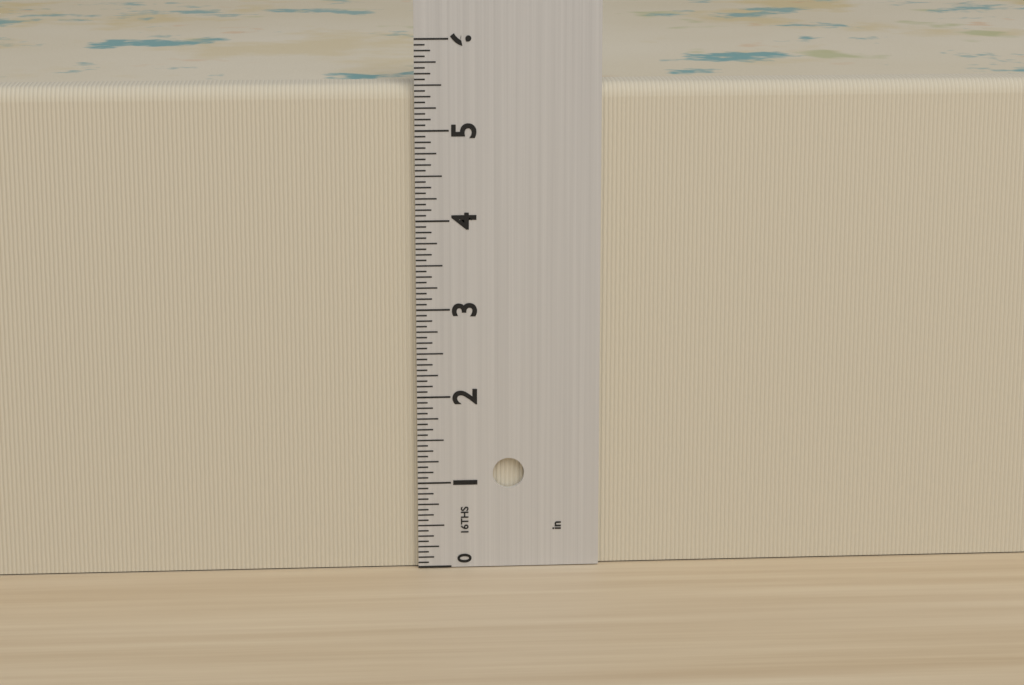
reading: 5.5000 in
